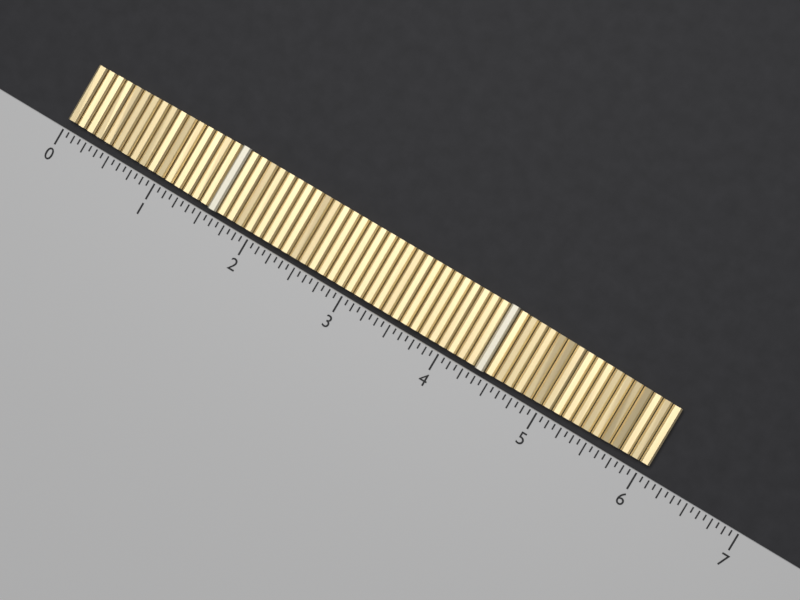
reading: 6.0625 (no unit)
